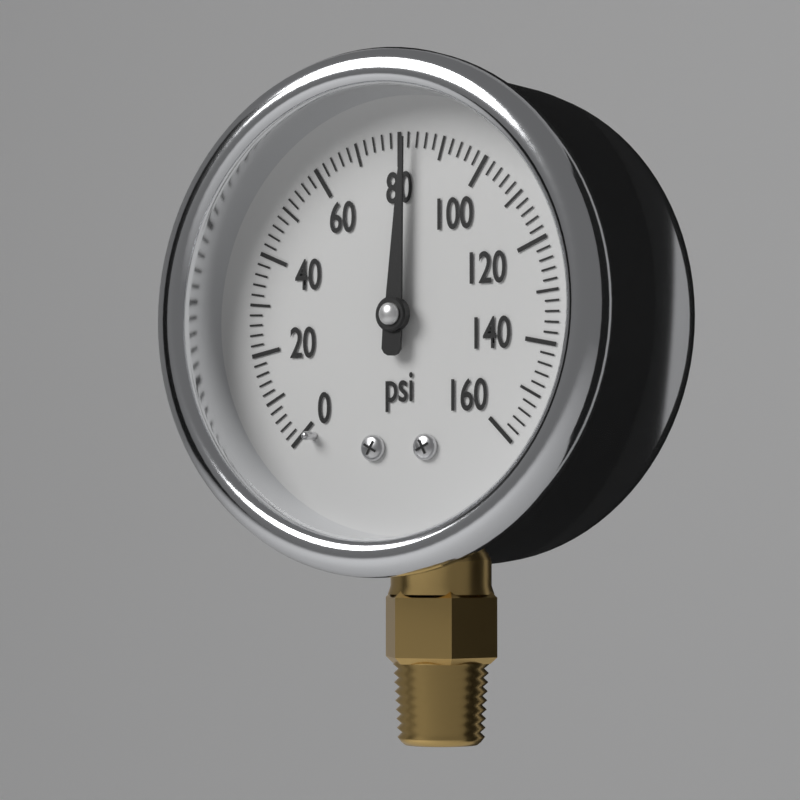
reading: 82 psi
